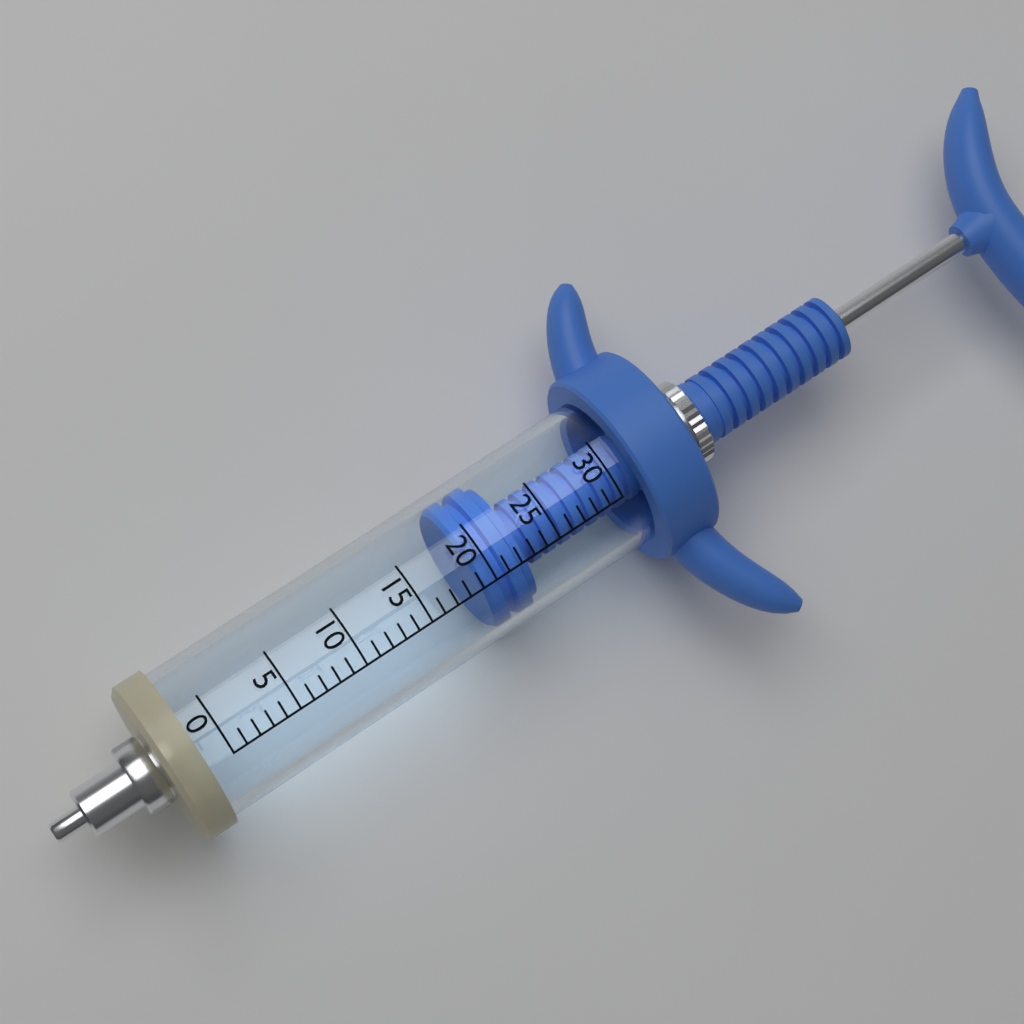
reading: 19 (no unit)
